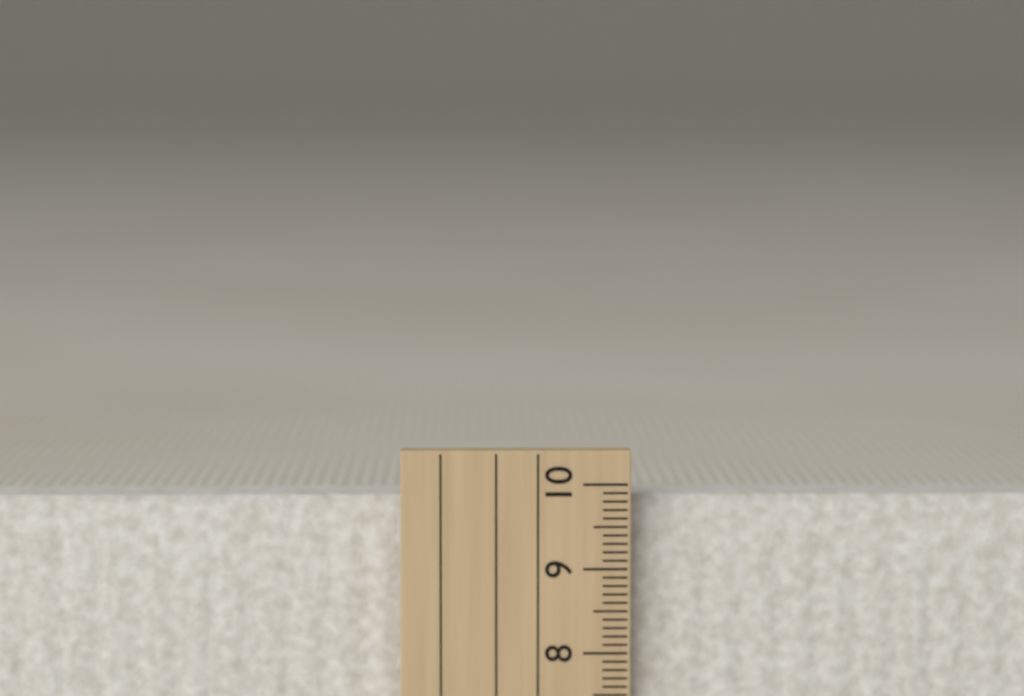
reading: 9.8 cm
